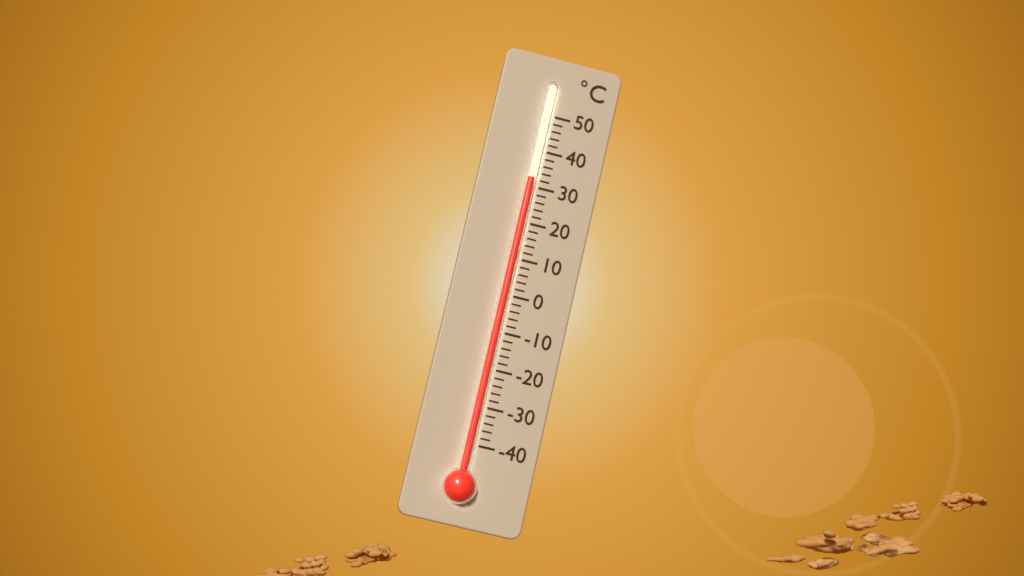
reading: 32 °C
